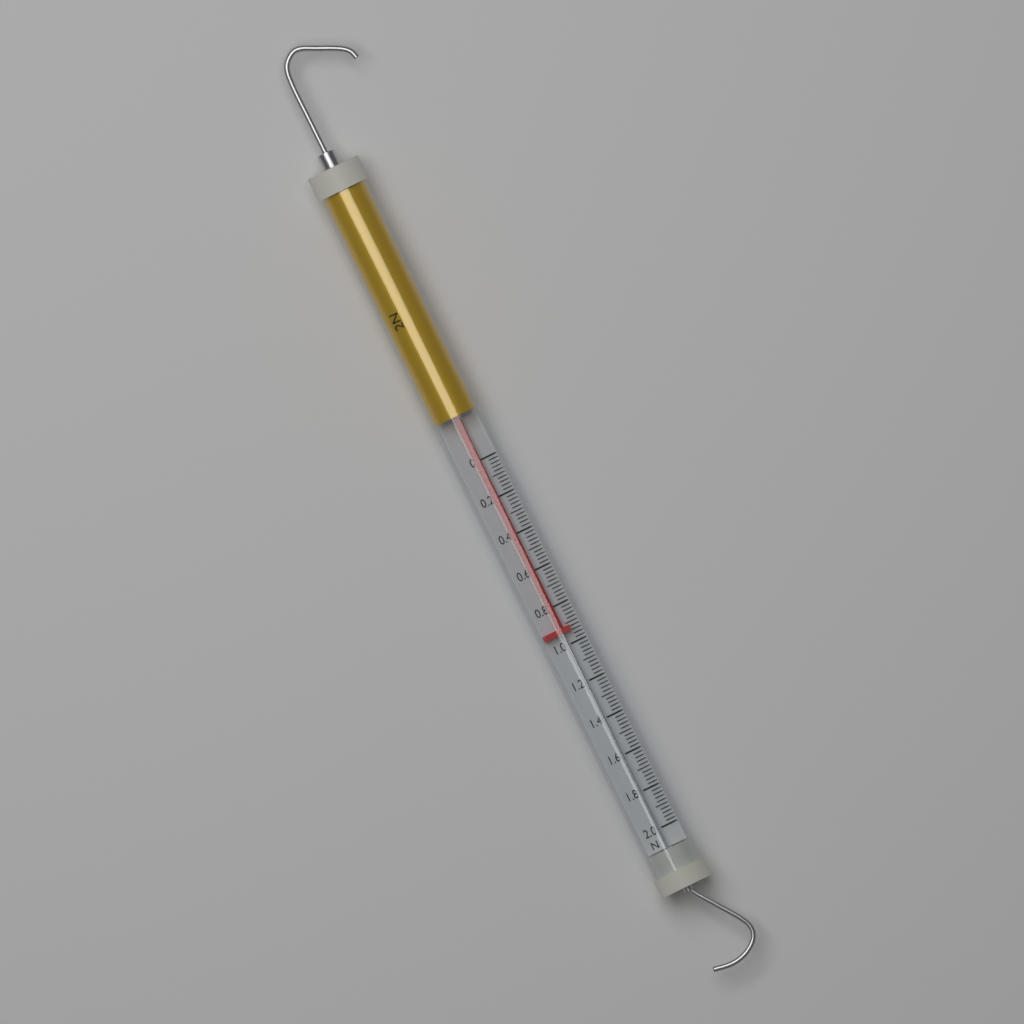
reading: 0.94 N
